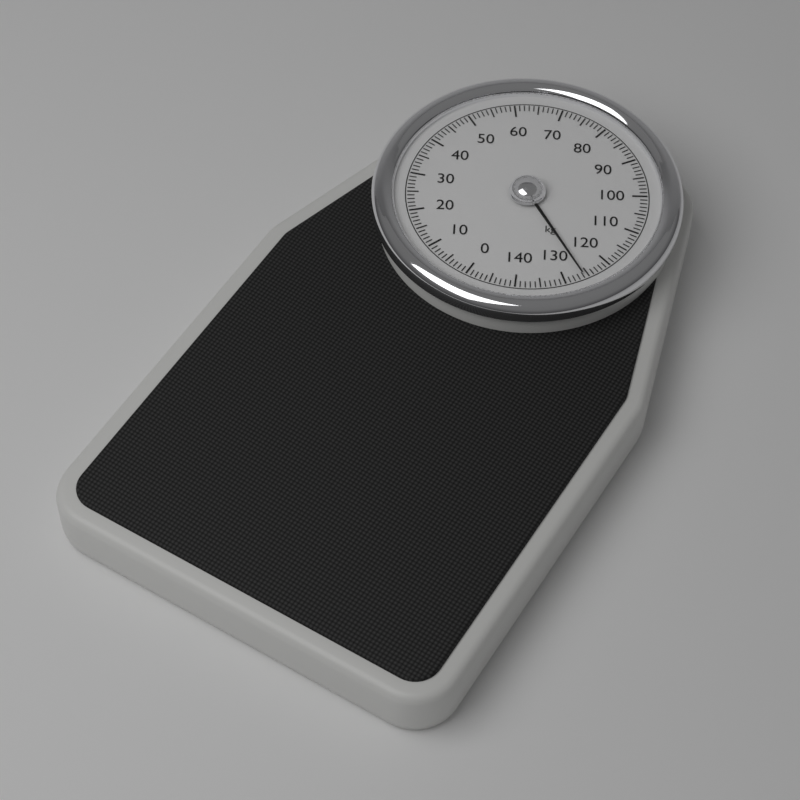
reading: 126 kg
